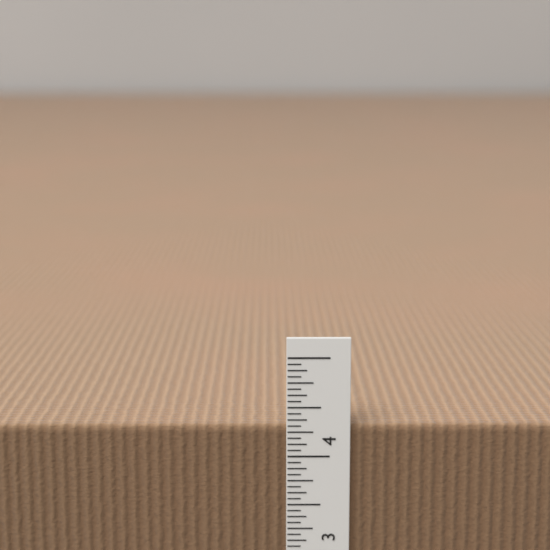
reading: 4.3125 in
